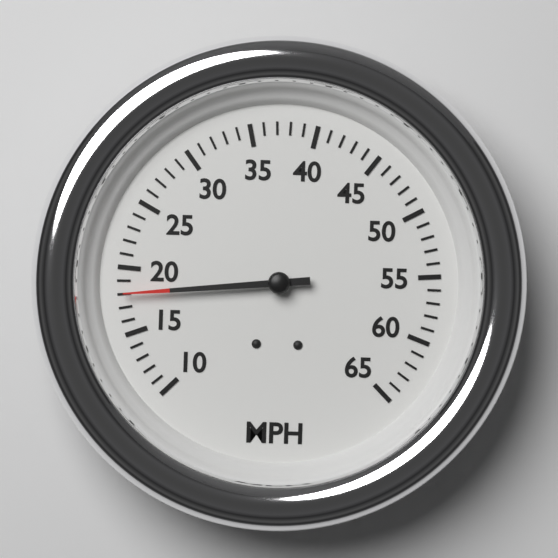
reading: 18 MPH
